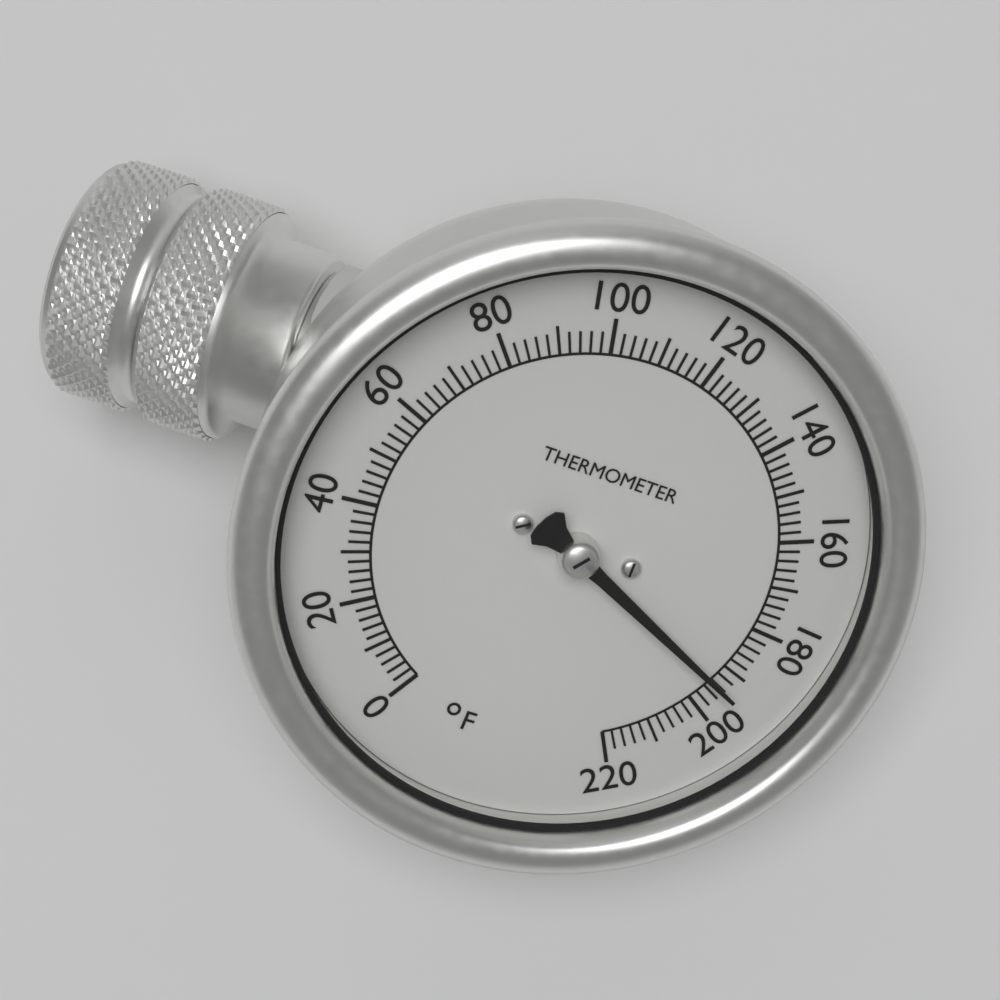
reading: 194 °F
